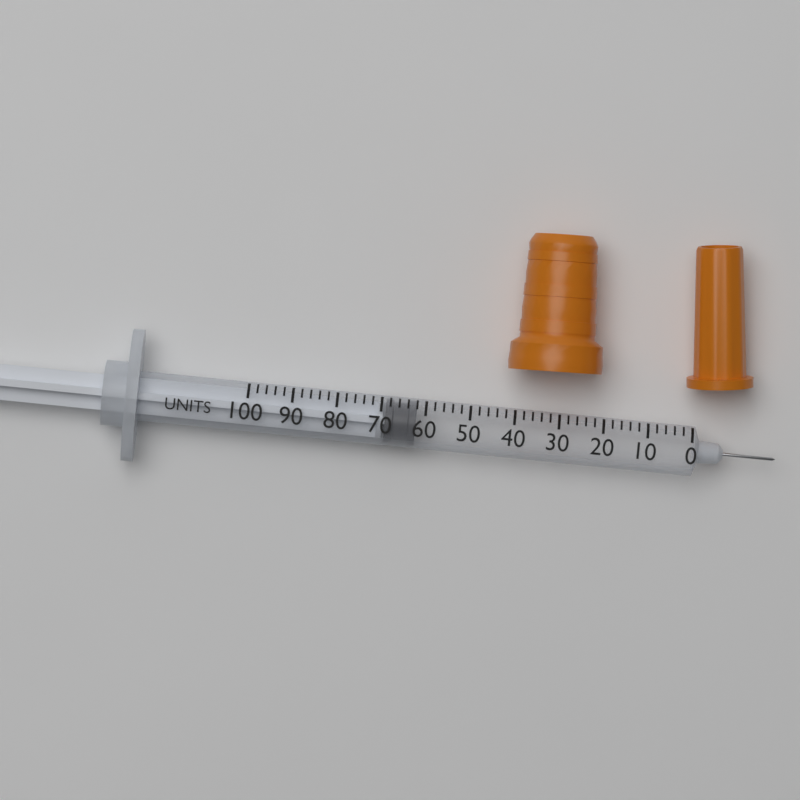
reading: 62 units
